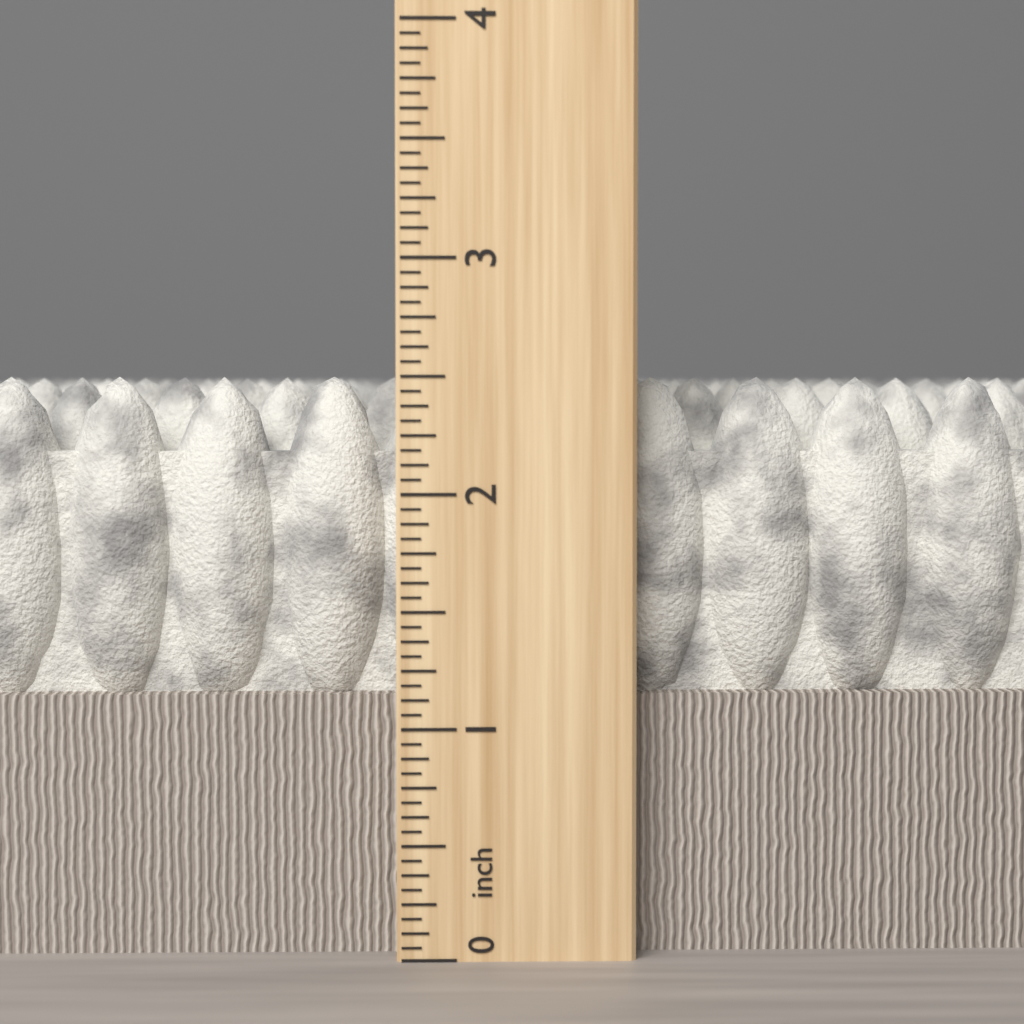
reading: 2.5000 inch
